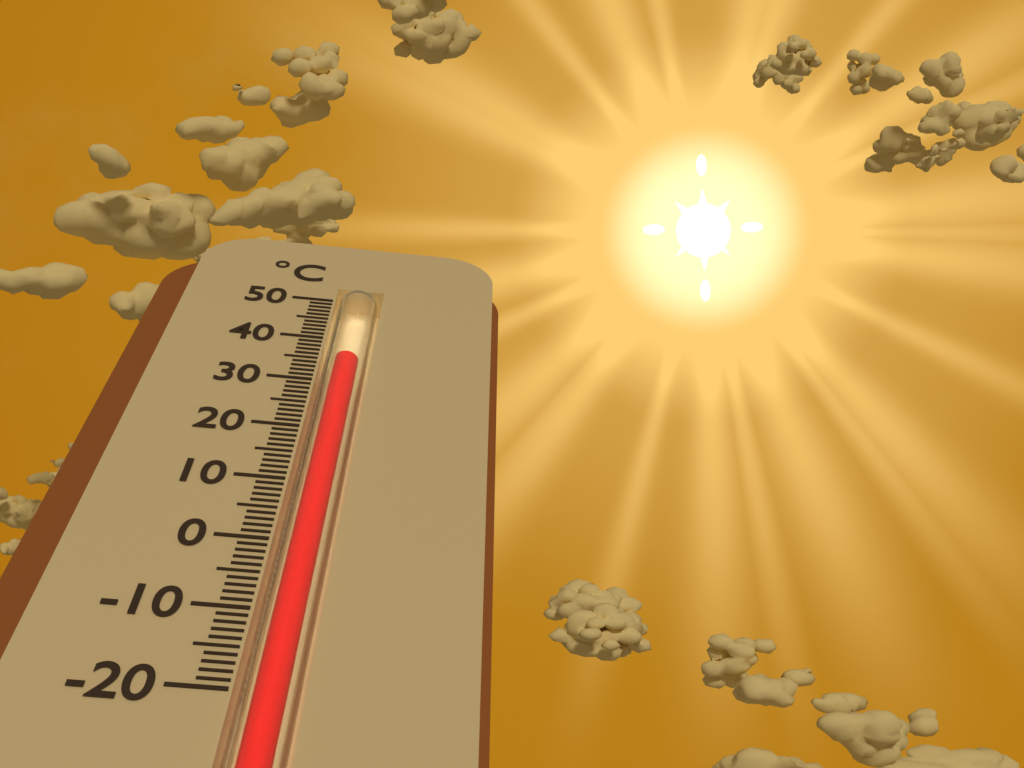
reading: 36 °C
